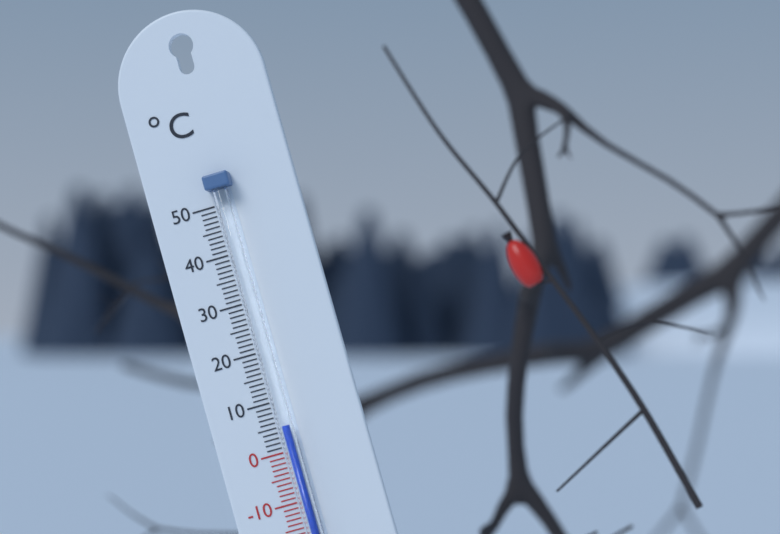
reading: 5 °C
